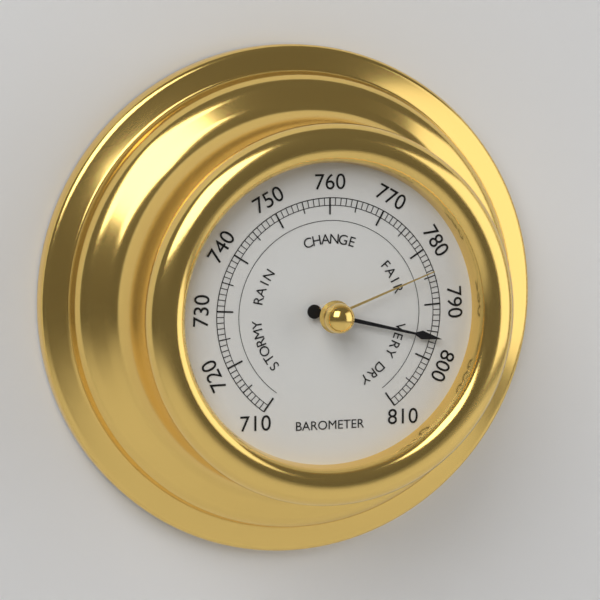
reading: 796 (no unit)
